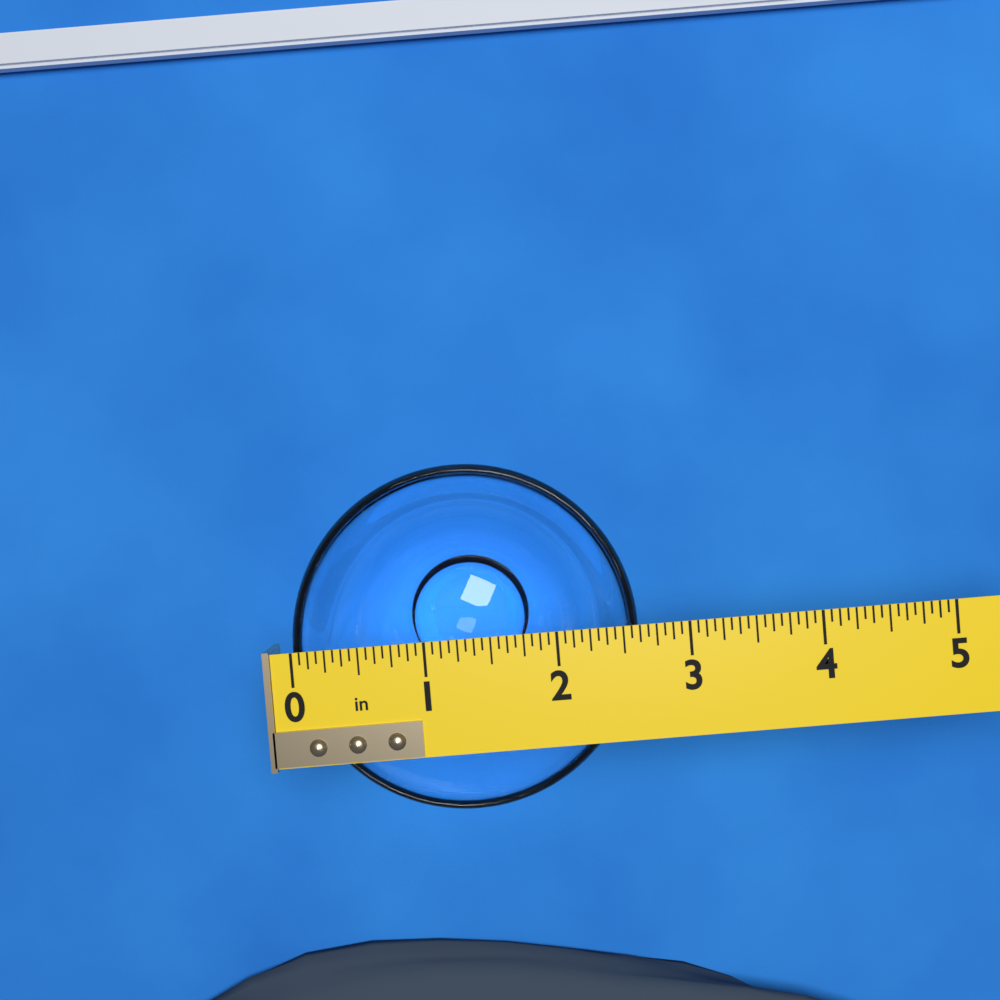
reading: 2.6250 in
